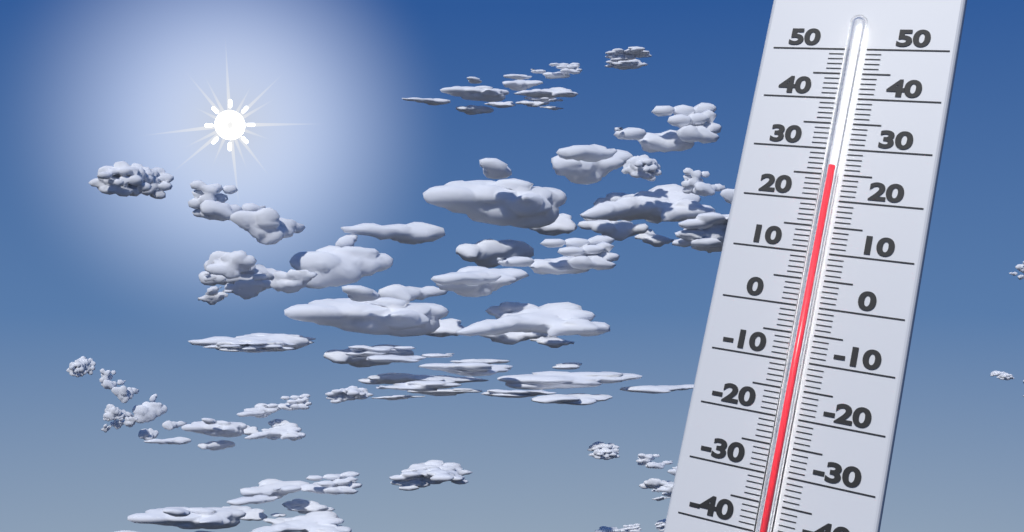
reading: 26 (no unit)
